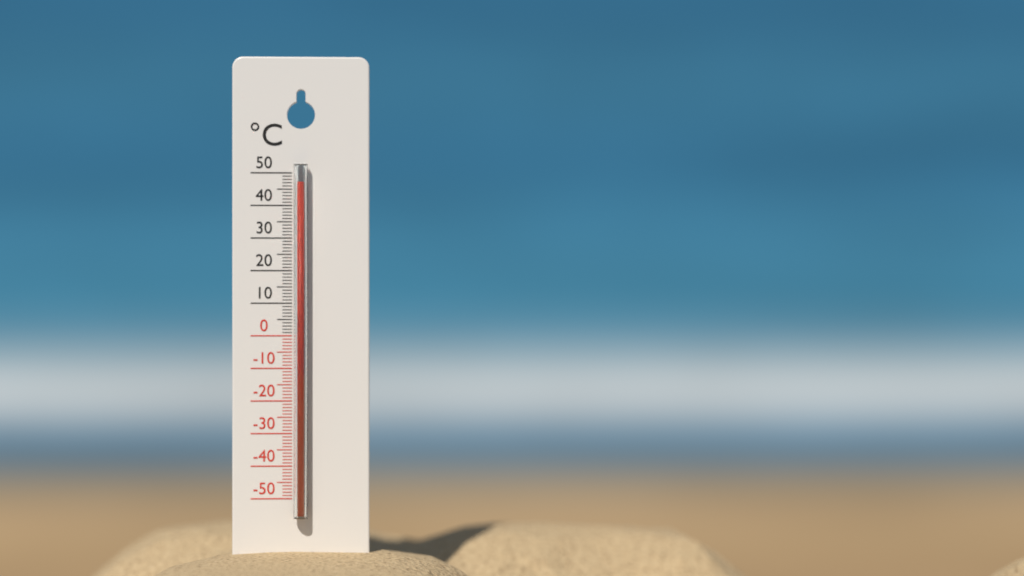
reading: 47 °C
